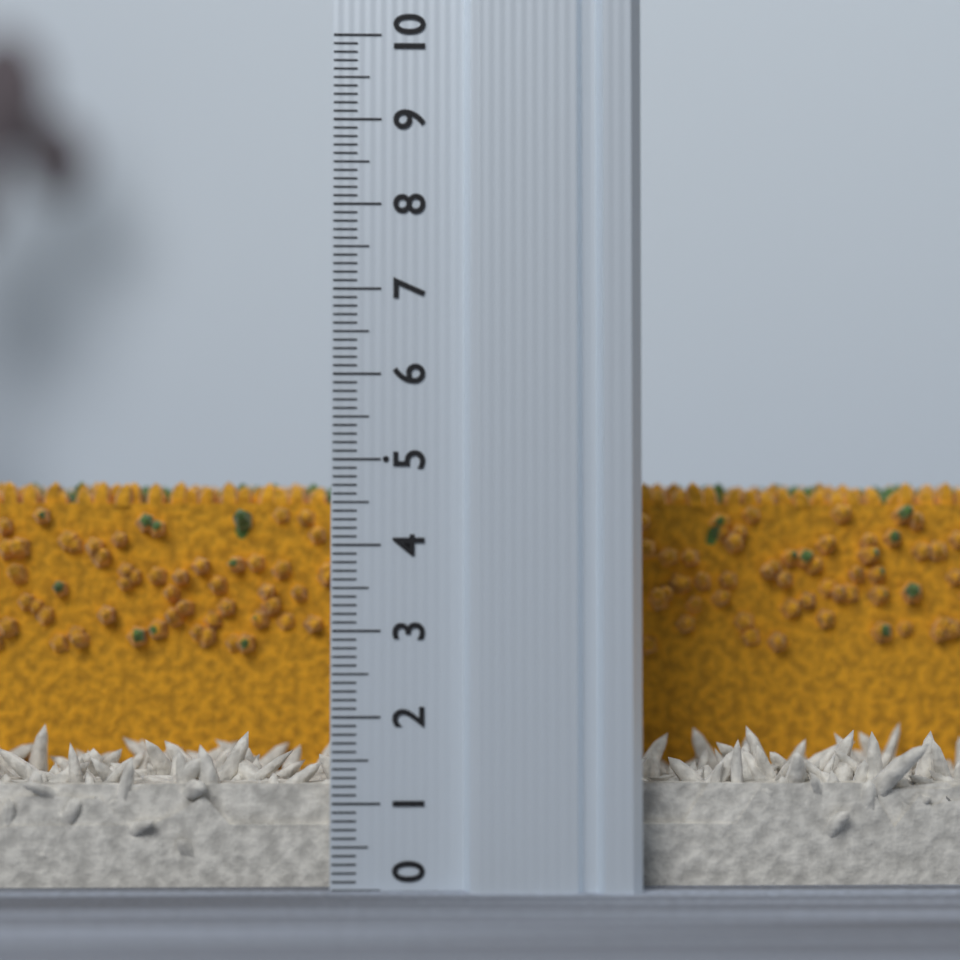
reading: 4.9 (no unit)
